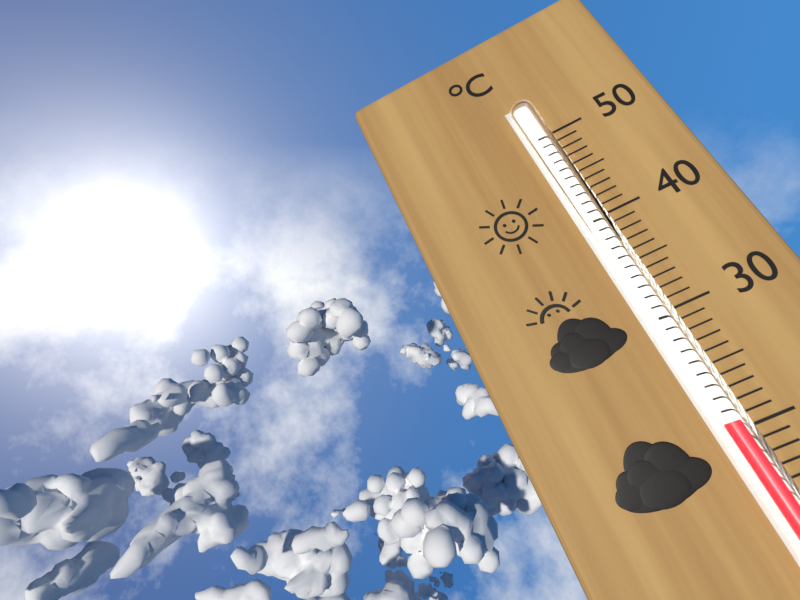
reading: 21 °C
